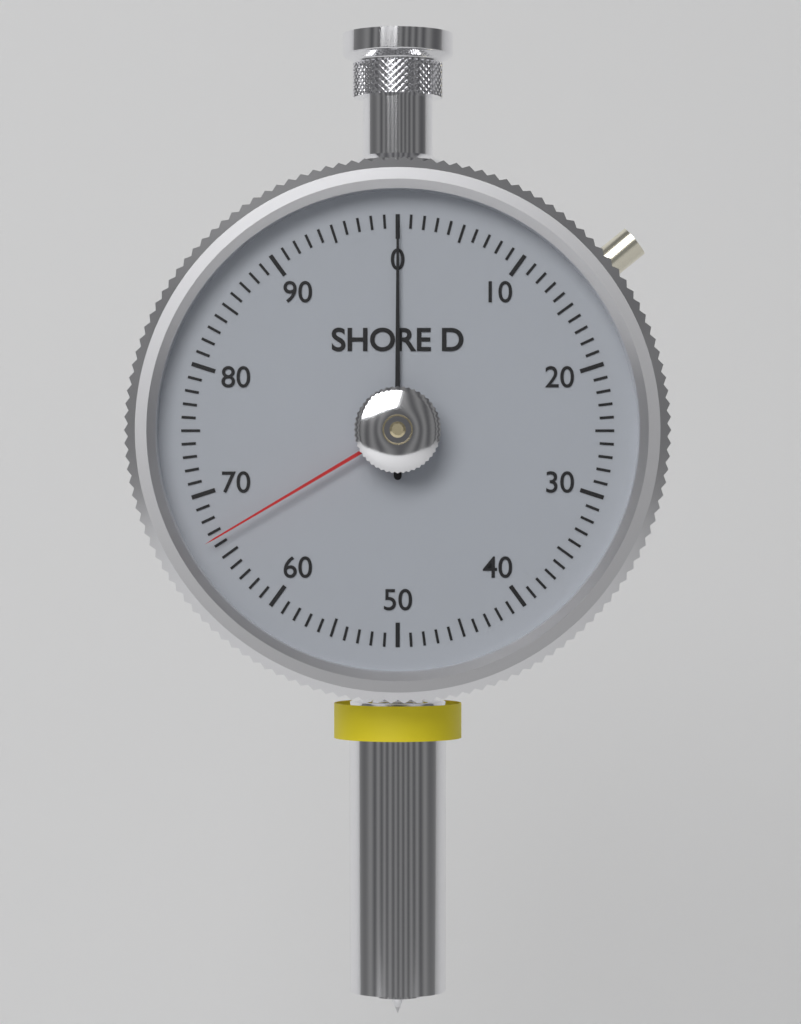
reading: 0 Shore D
